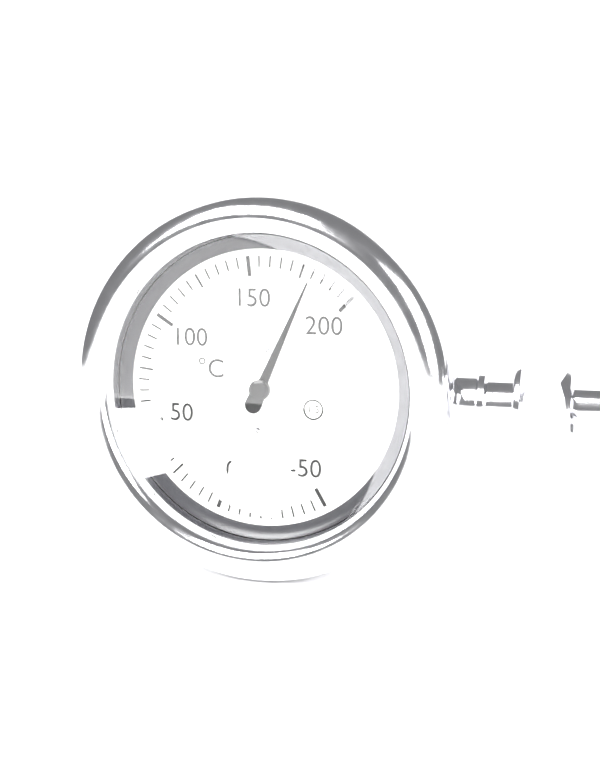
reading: 180 °C
